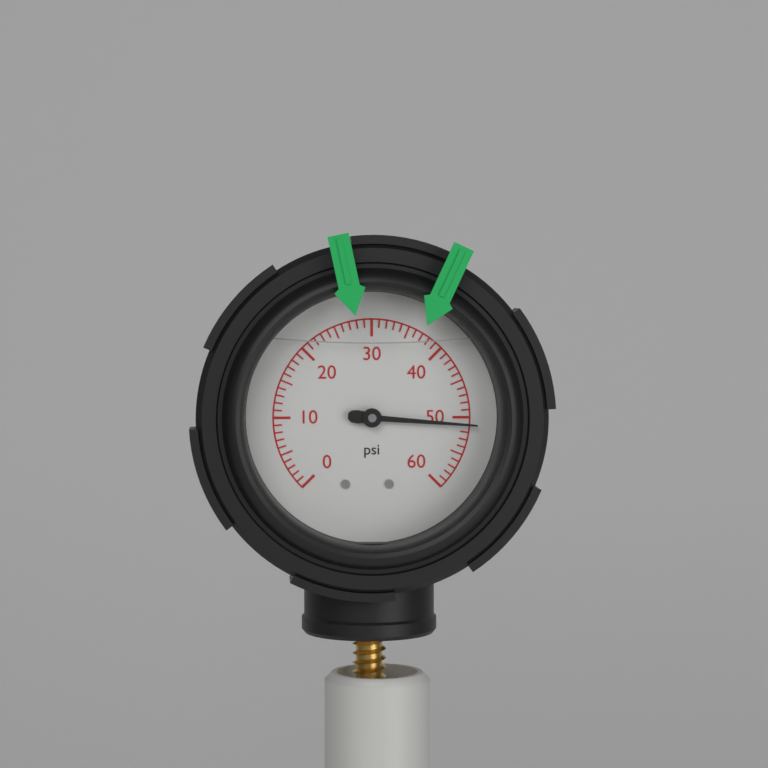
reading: 51 psi
